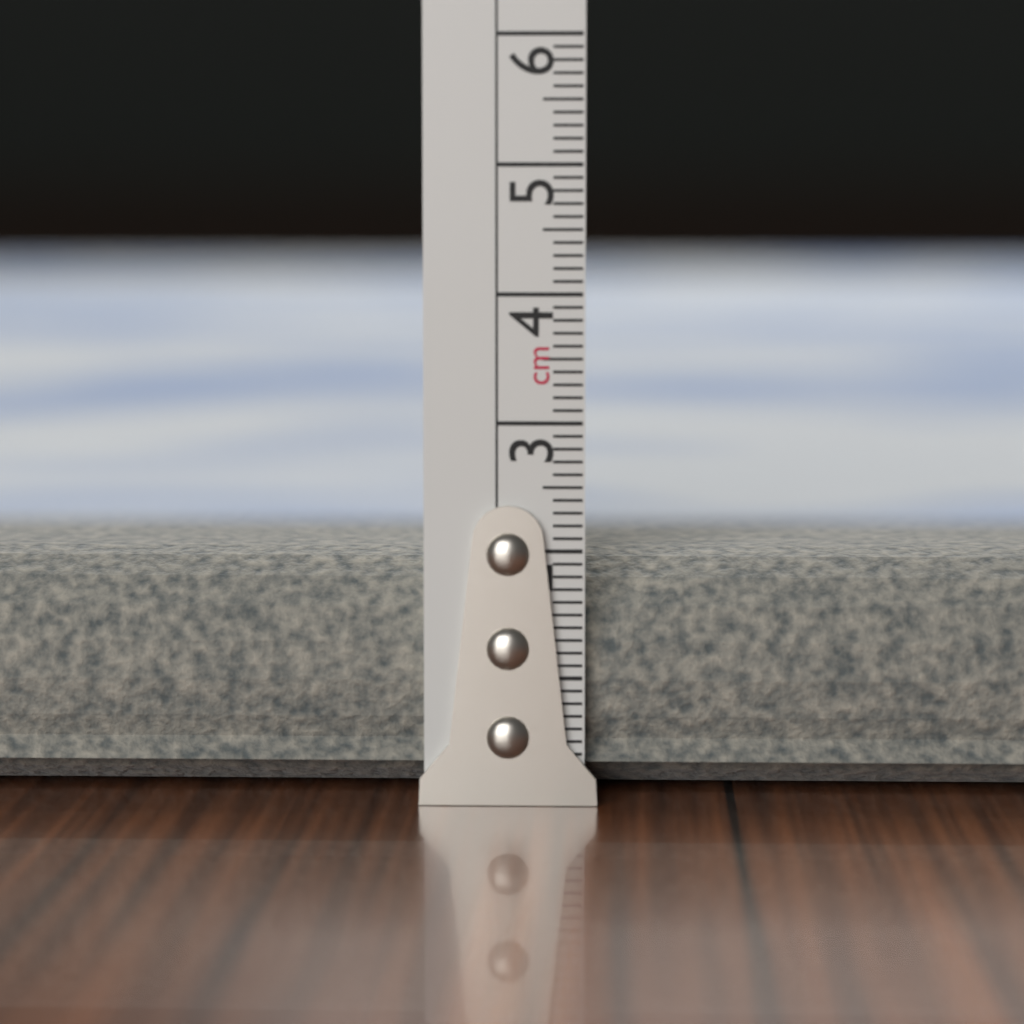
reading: 2.0 cm
